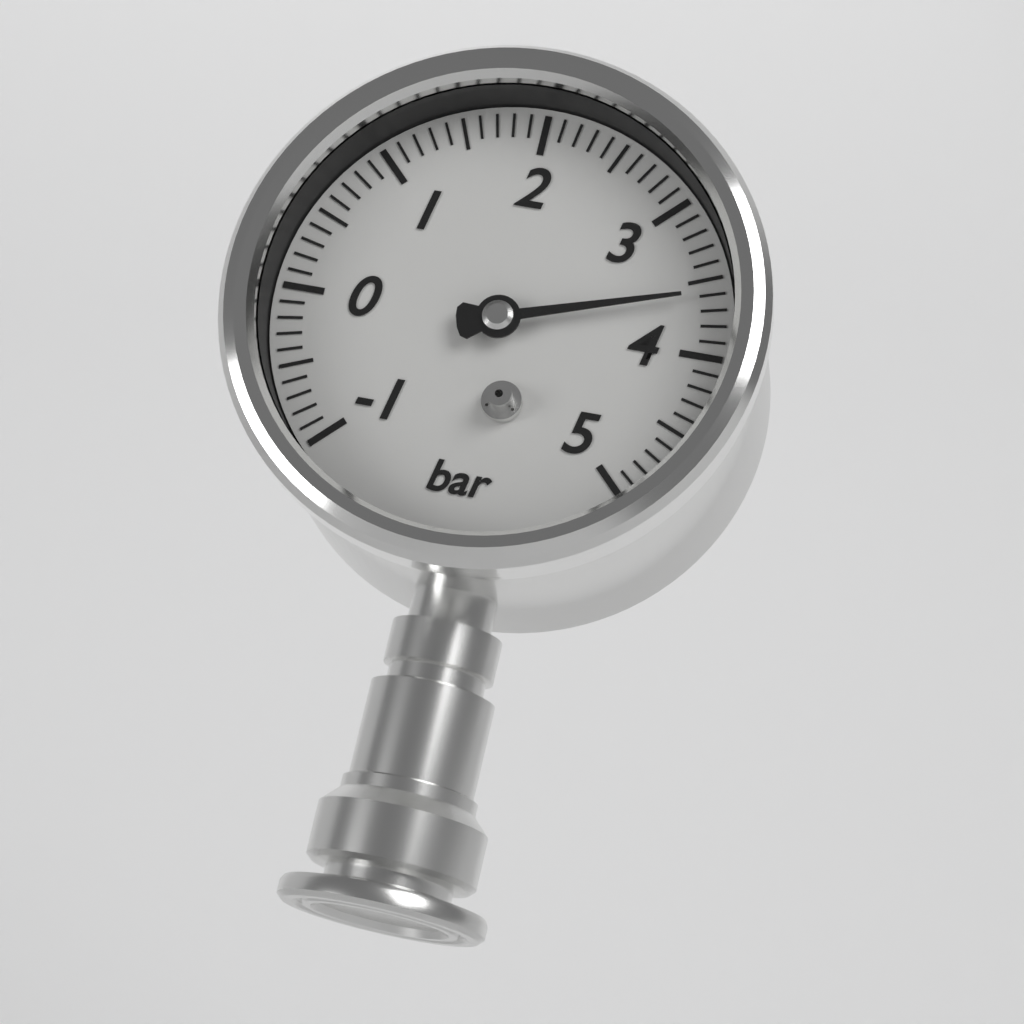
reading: 3.6 bar
